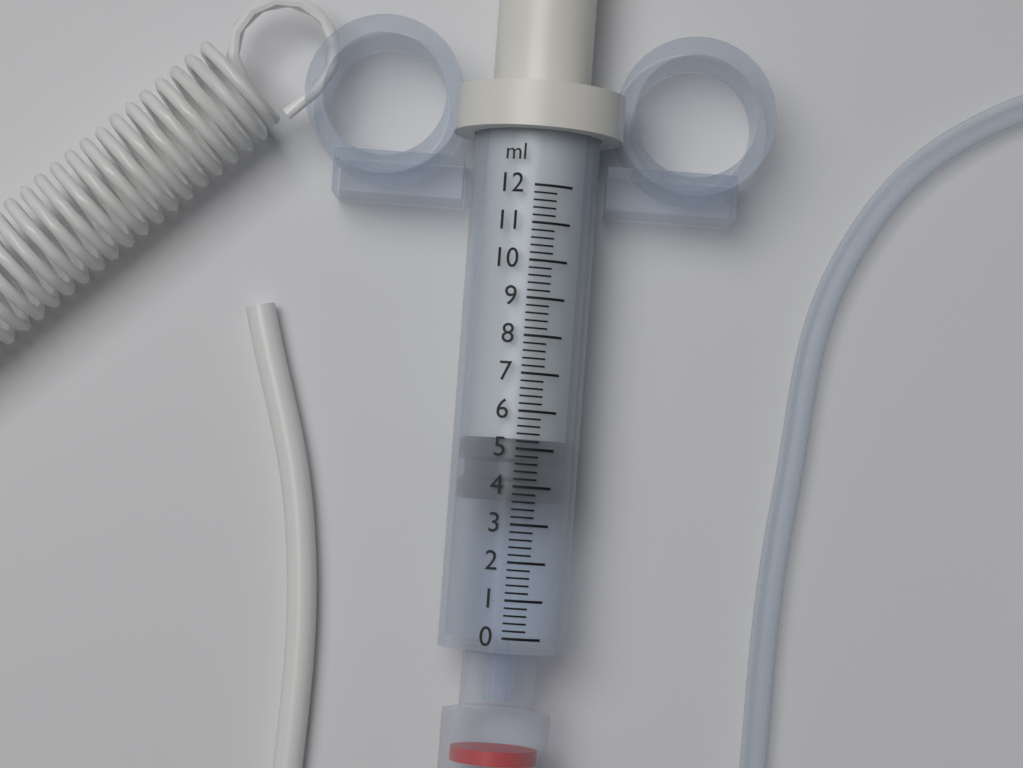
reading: 3.6 ml
